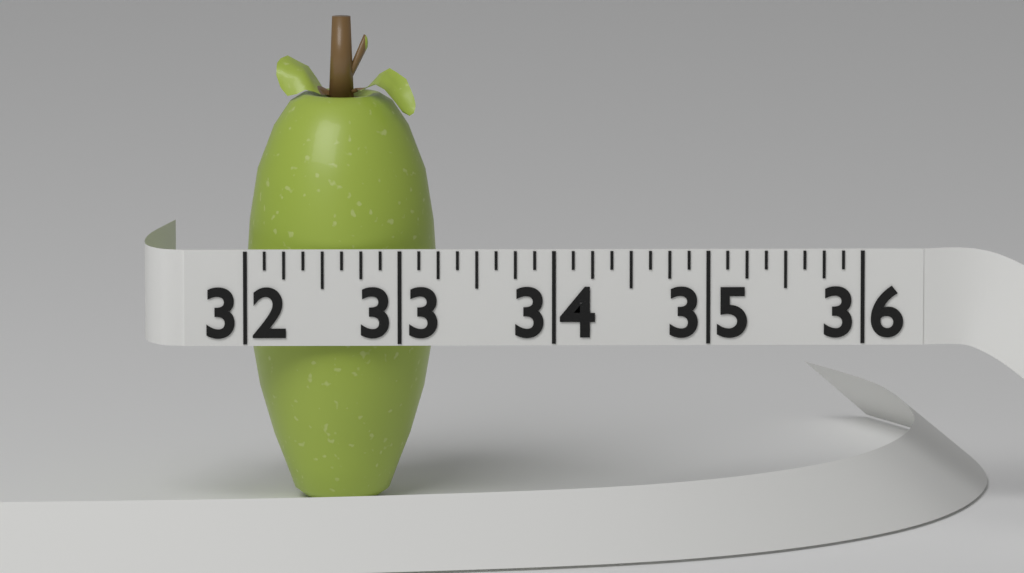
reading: 33.250 (no unit)
